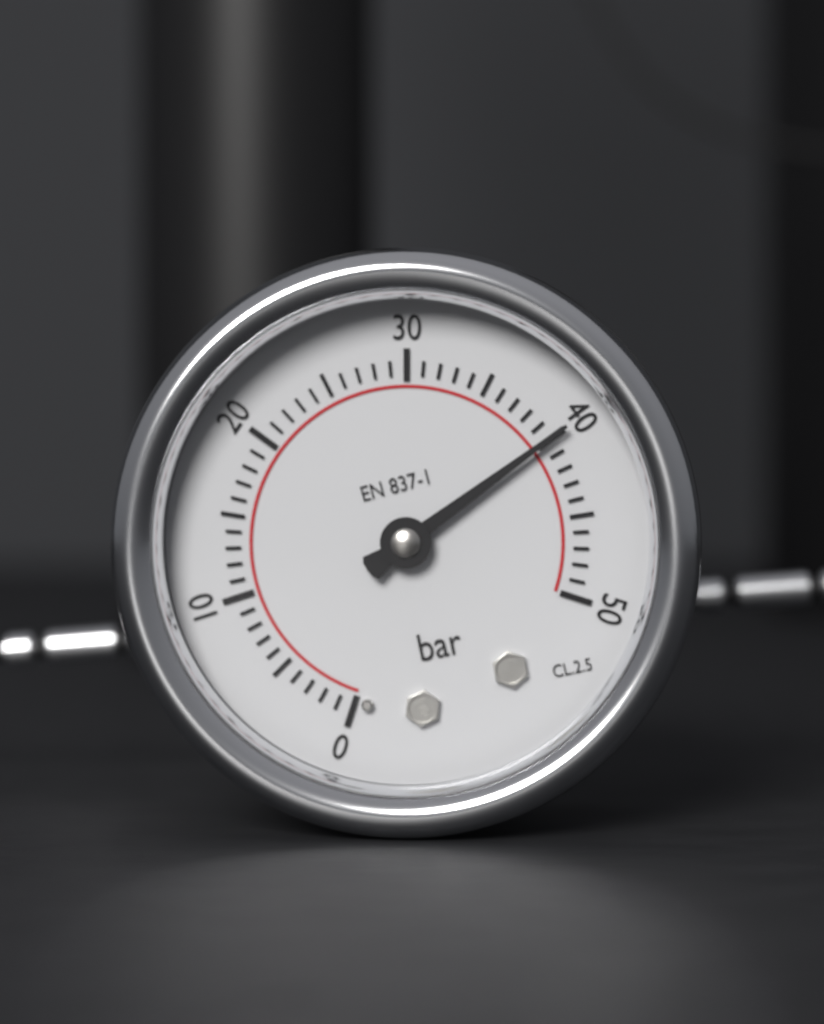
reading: 40 bar
